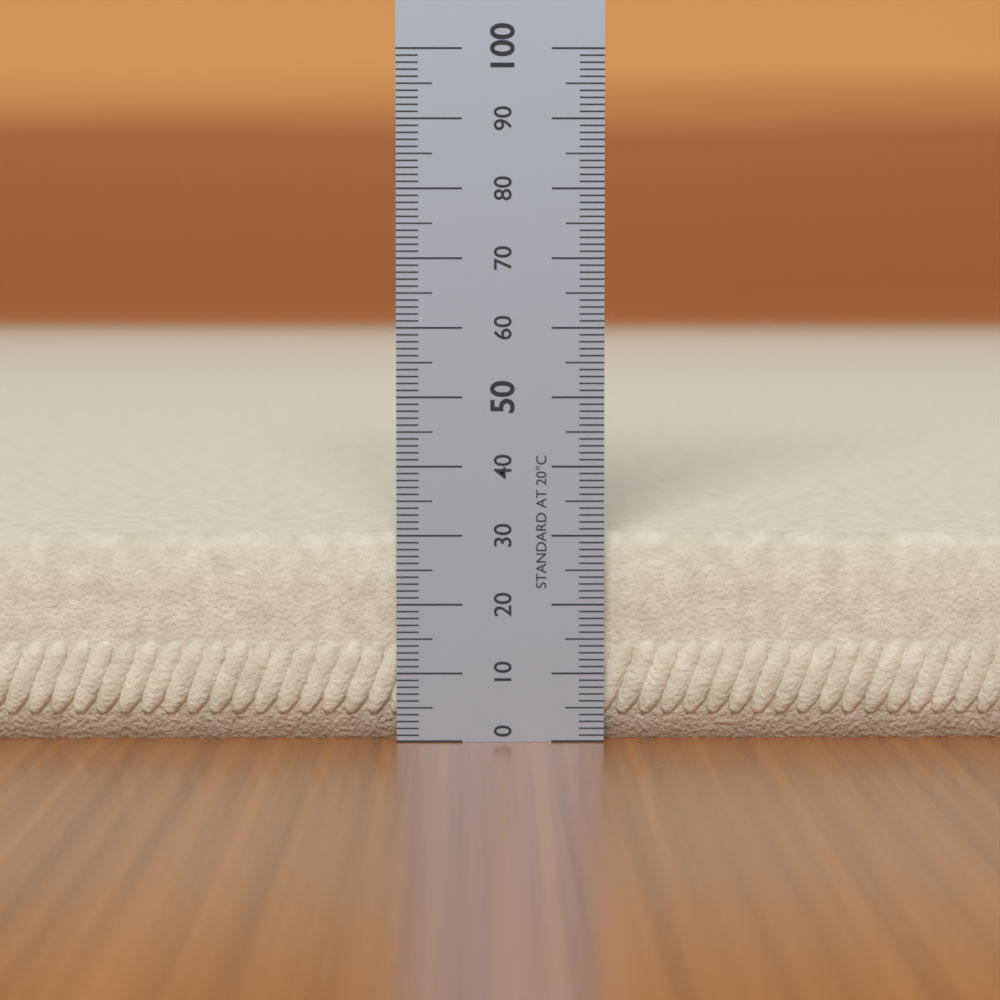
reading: 30 (no unit)
